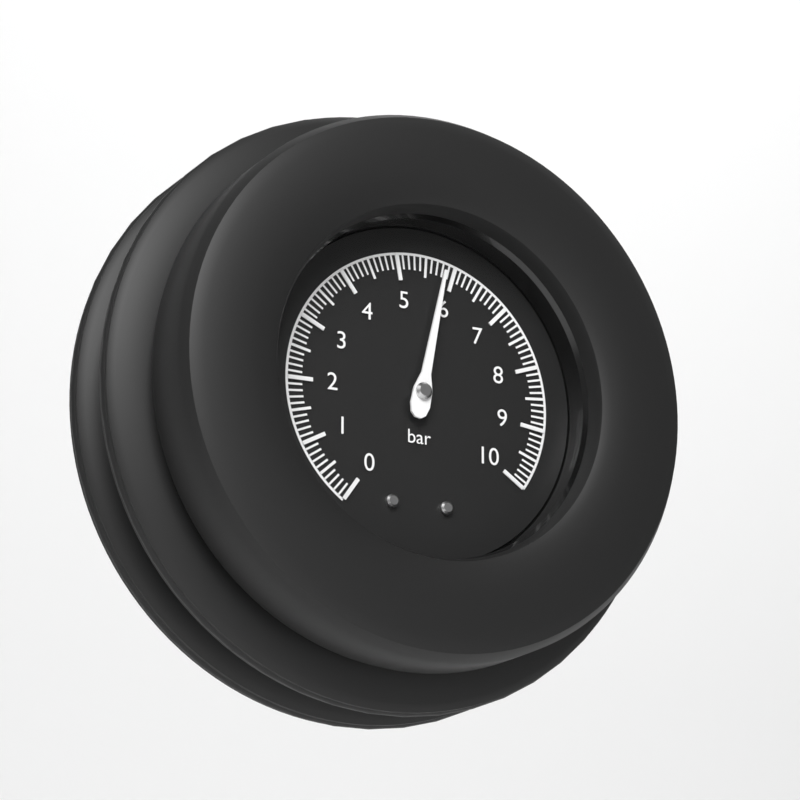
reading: 5.8 bar
